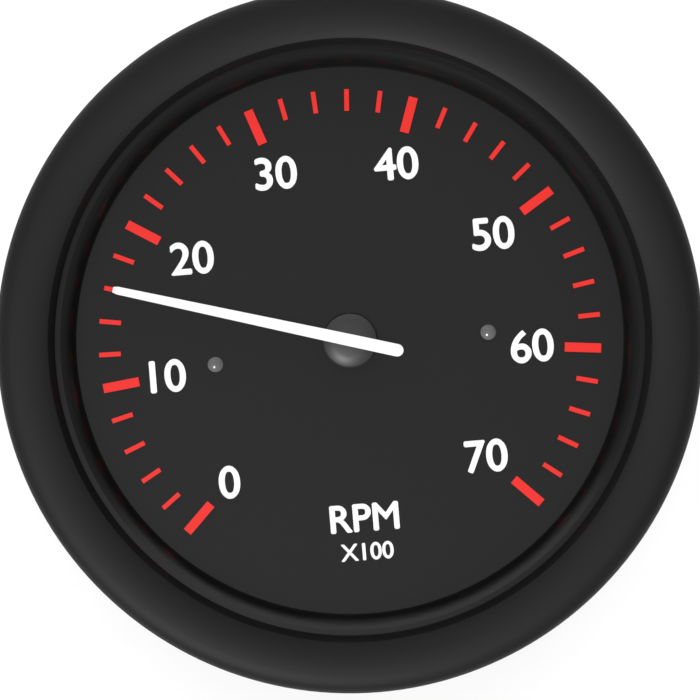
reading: 16 RPM x100
